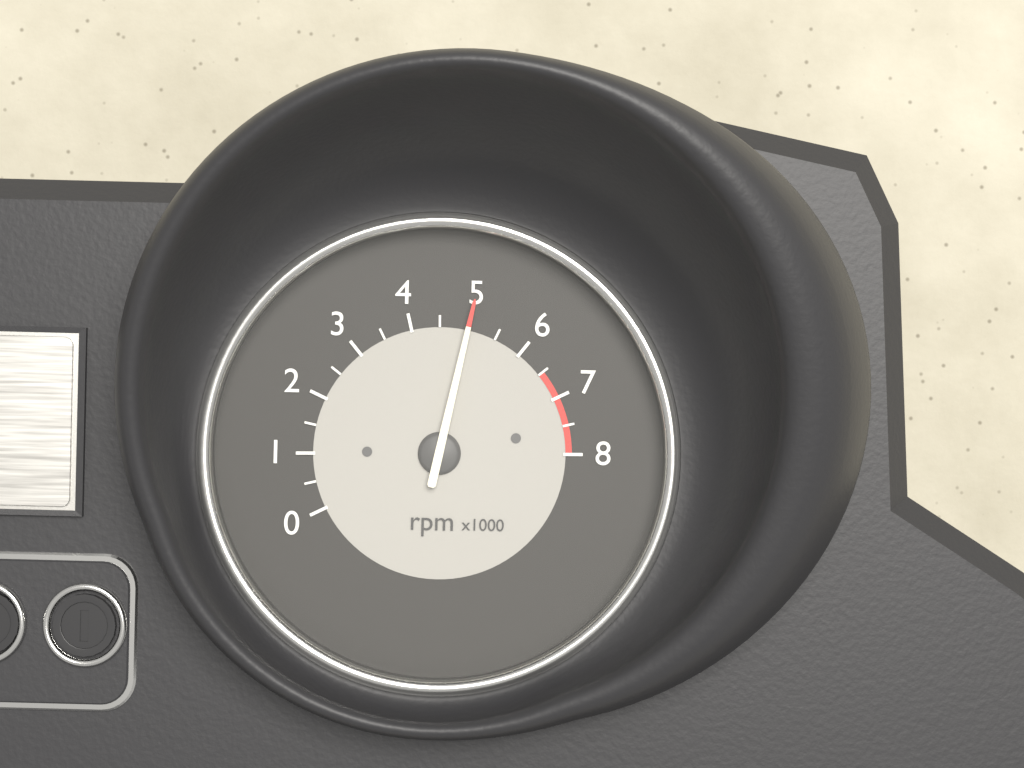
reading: 5000 rpm
